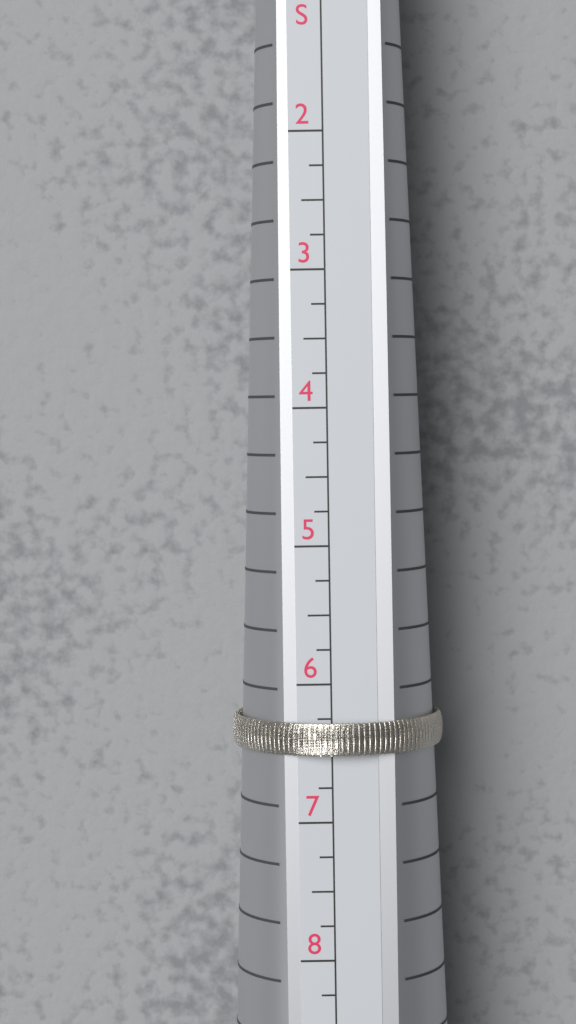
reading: 6.50 US
